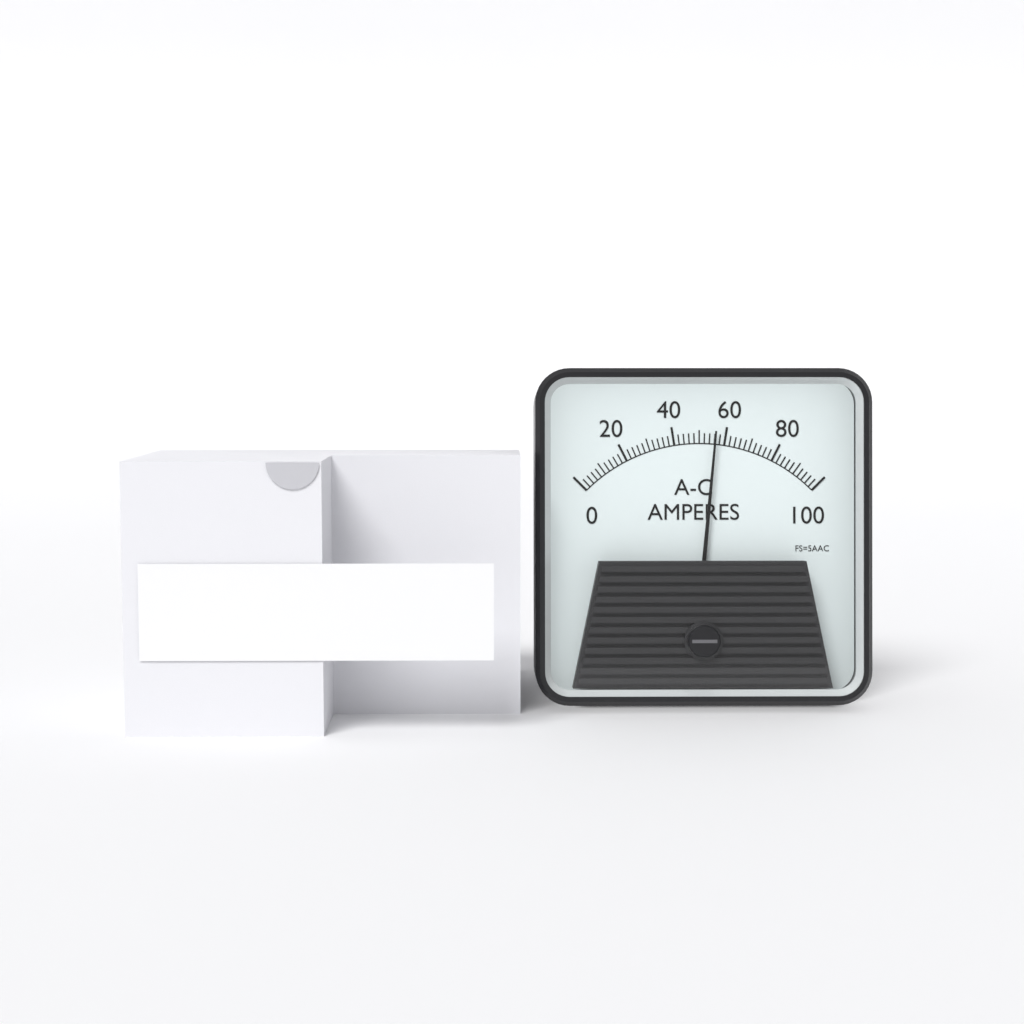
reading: 56 A
